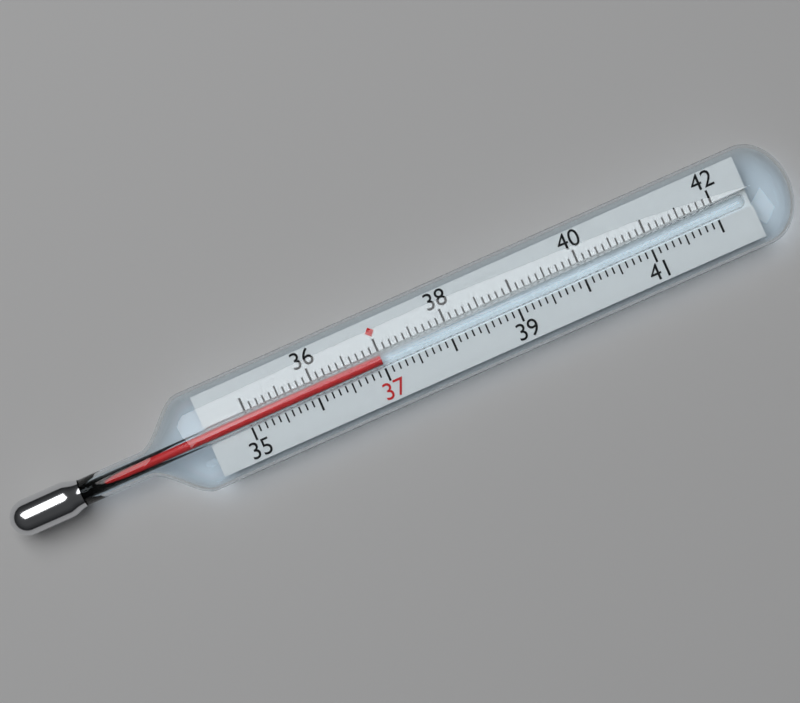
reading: 37.0 (no unit)
